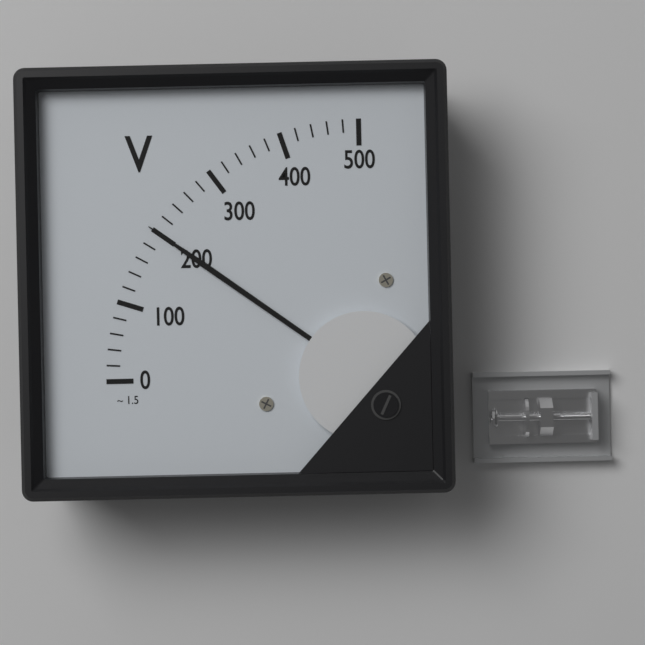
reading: 200 V
